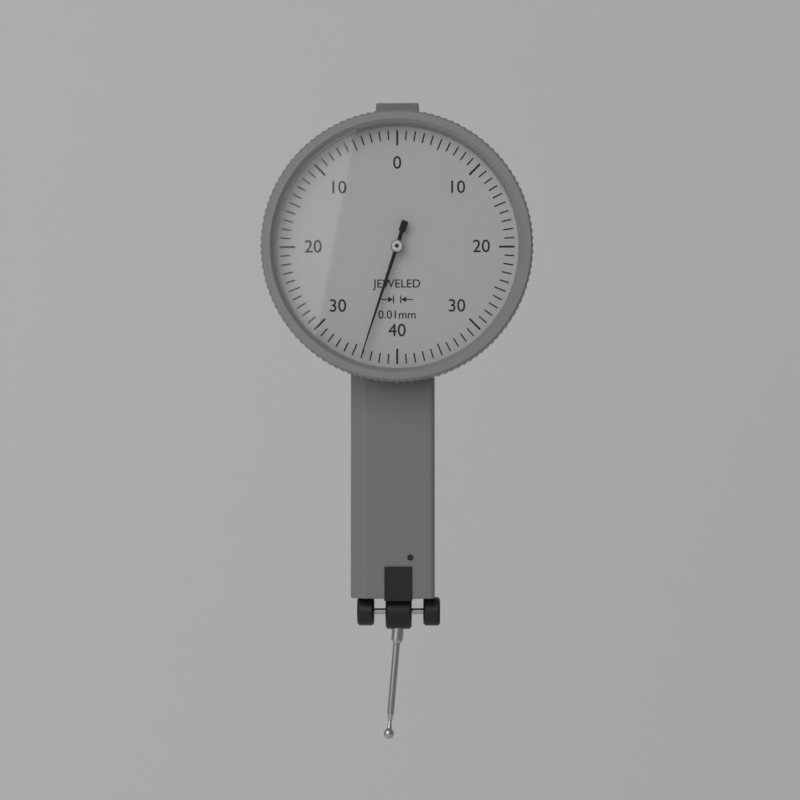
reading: 0.36 mm
